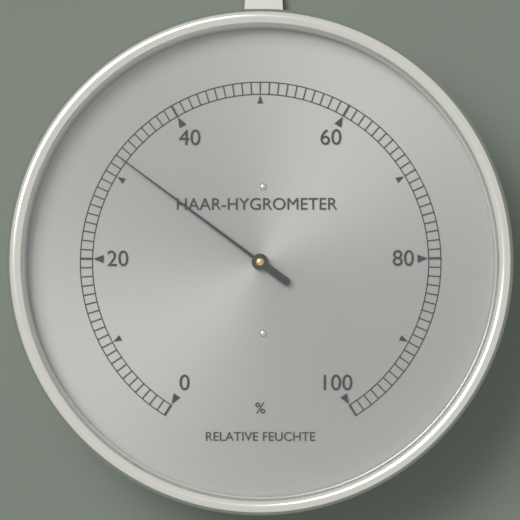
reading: 32 %
